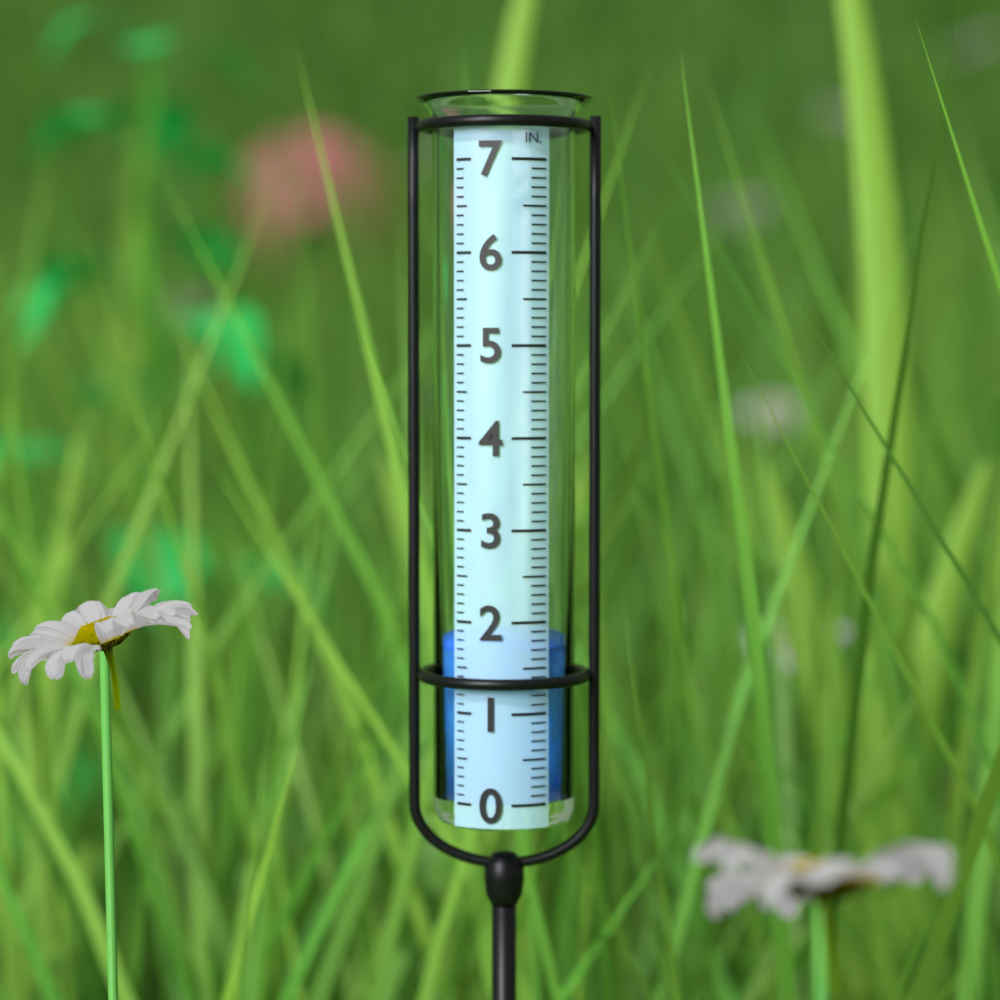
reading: 1.7 in
